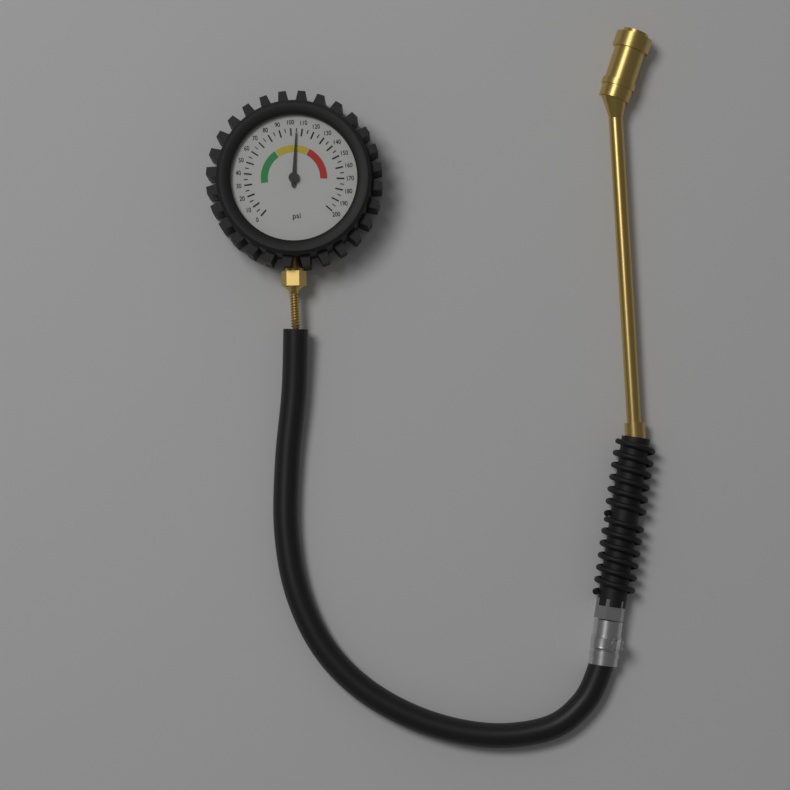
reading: 105 psi
